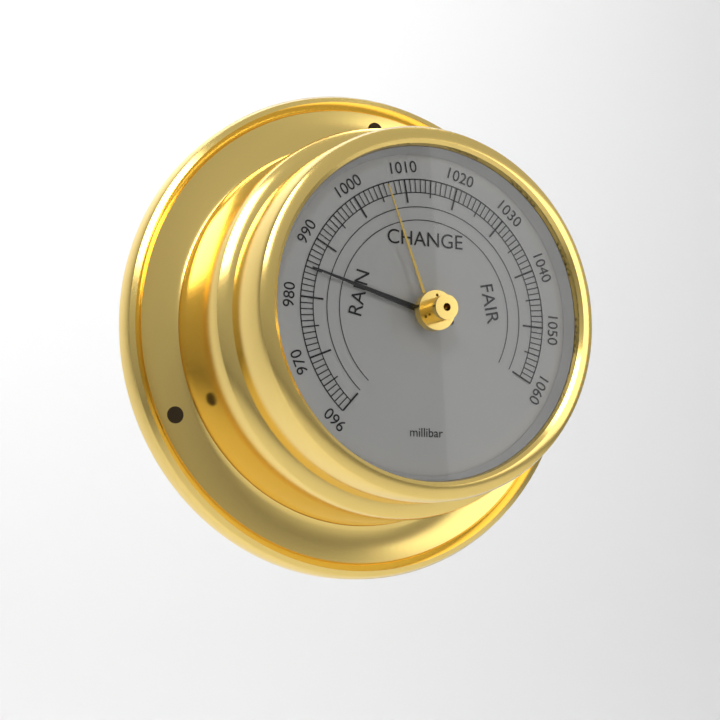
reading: 985 millibar
